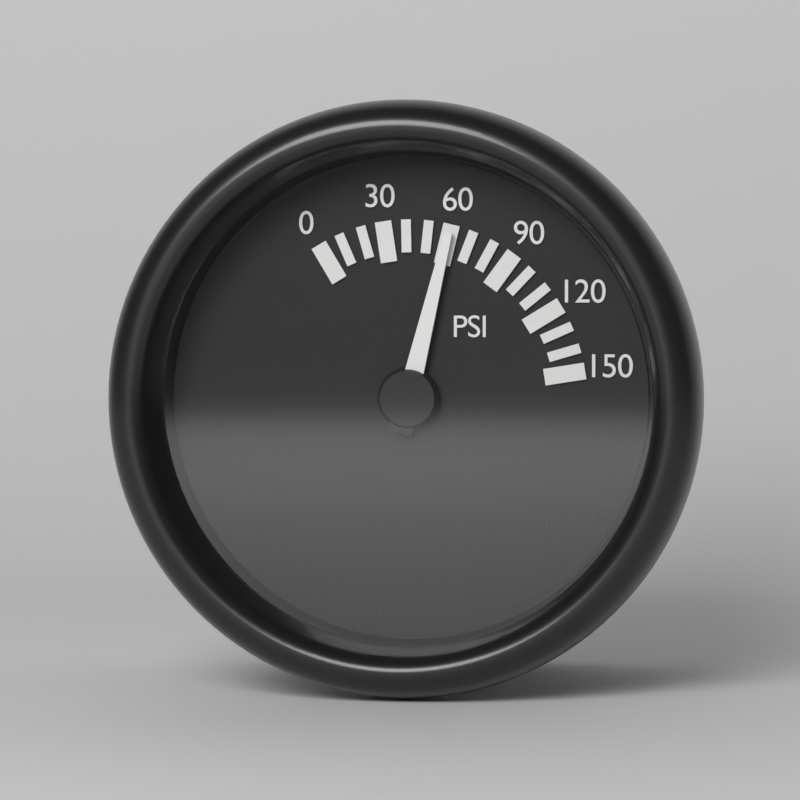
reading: 60 psi
